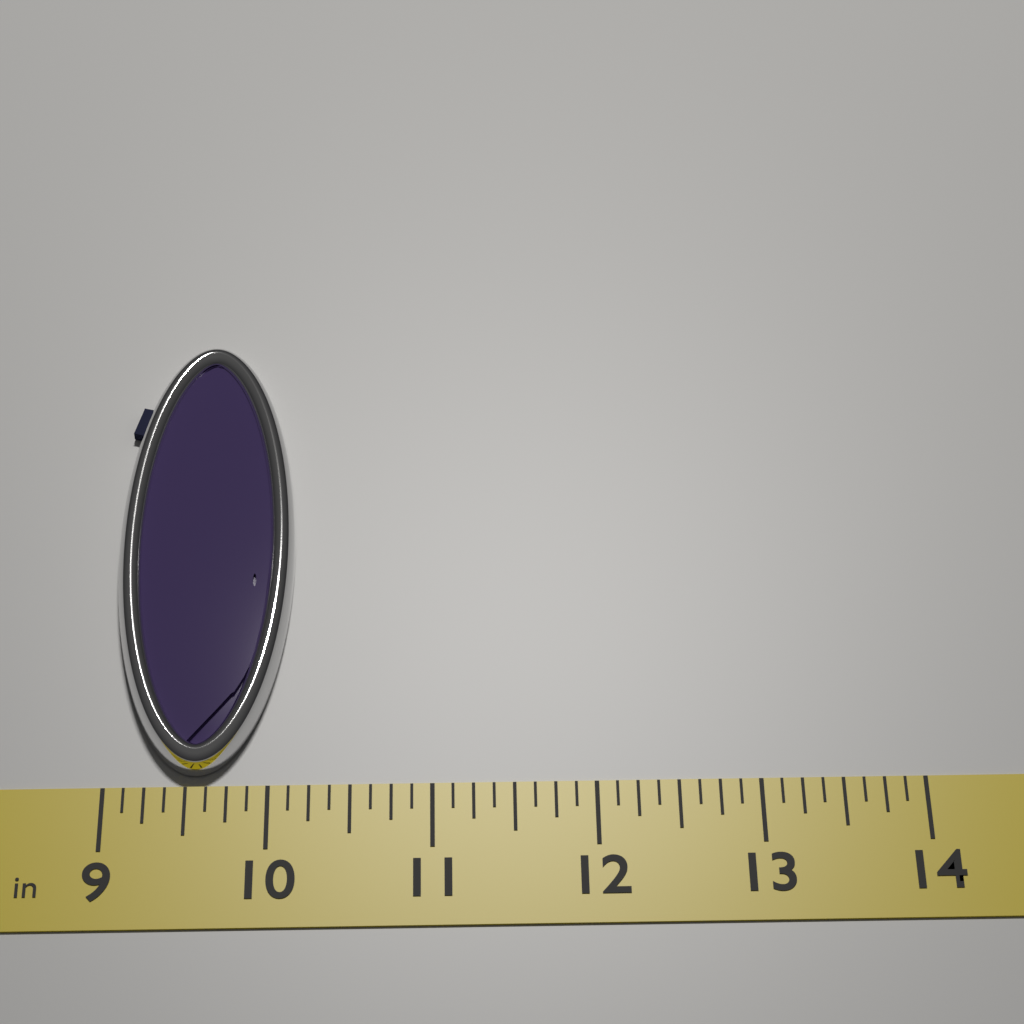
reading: 10.125 in
